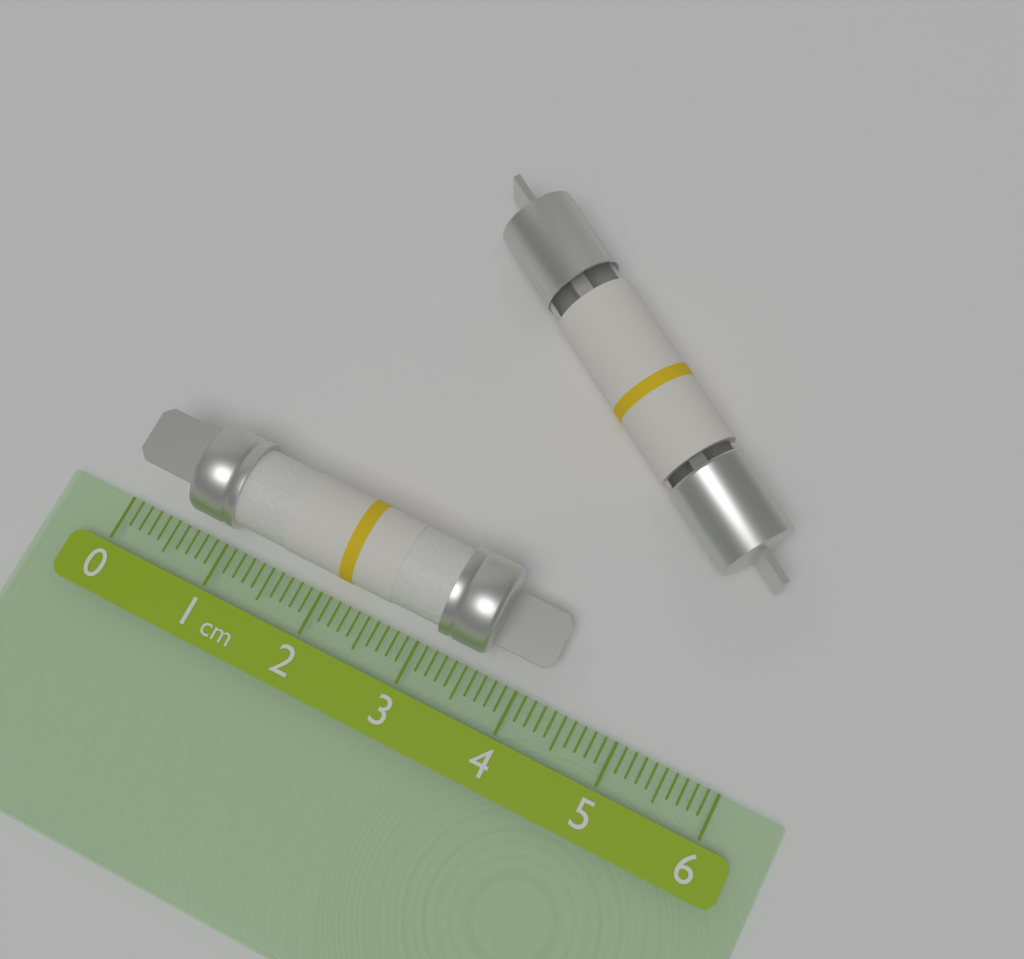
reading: 4.2 cm
